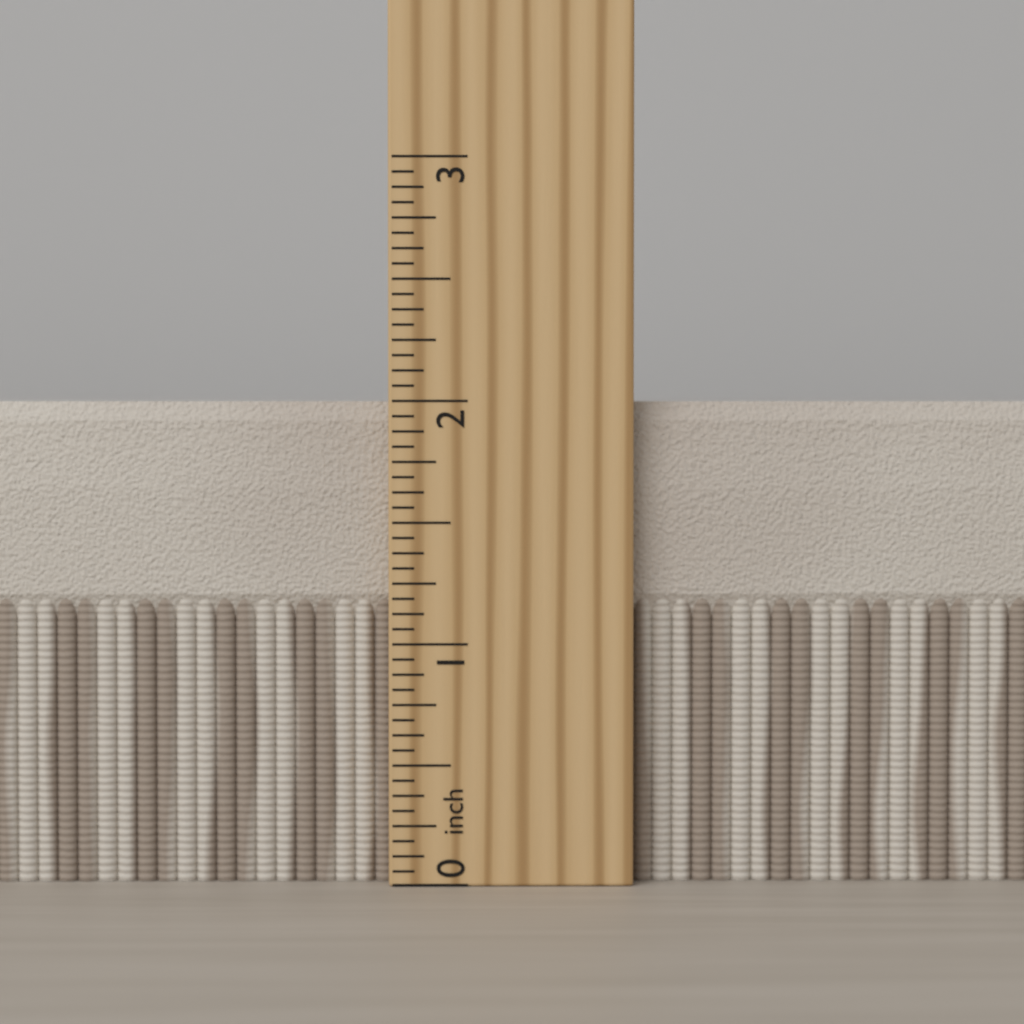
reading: 2.0000 inch
